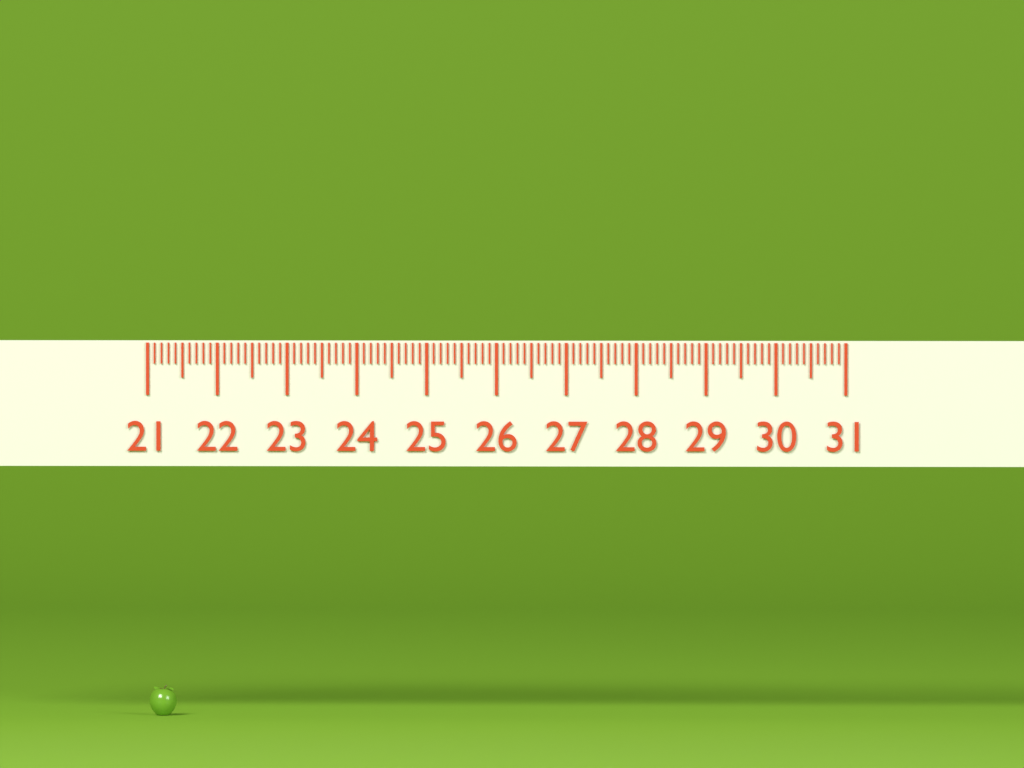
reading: 21.4 (no unit)
